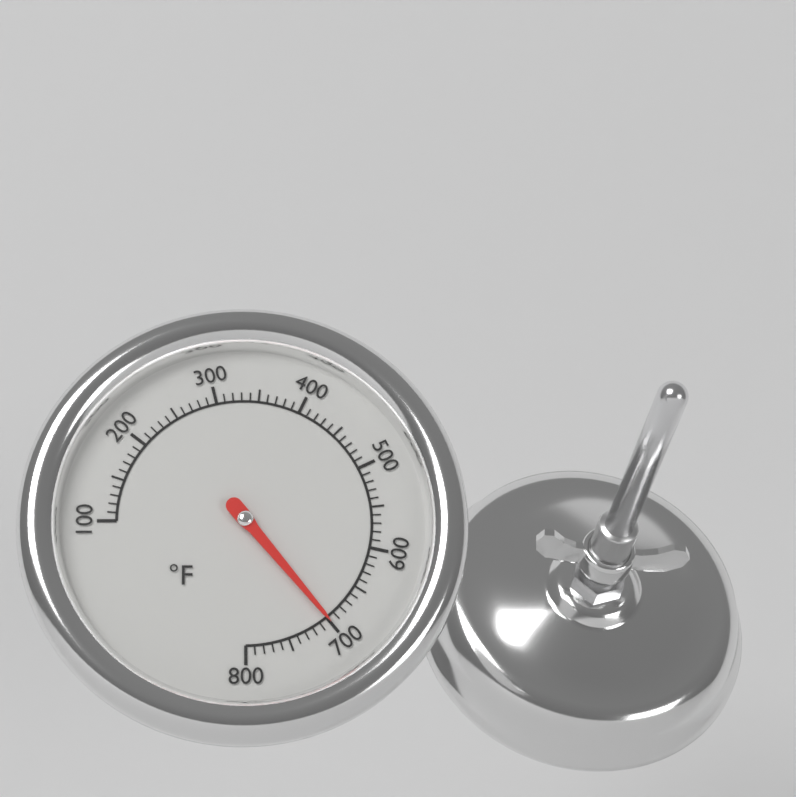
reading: 700 °F
